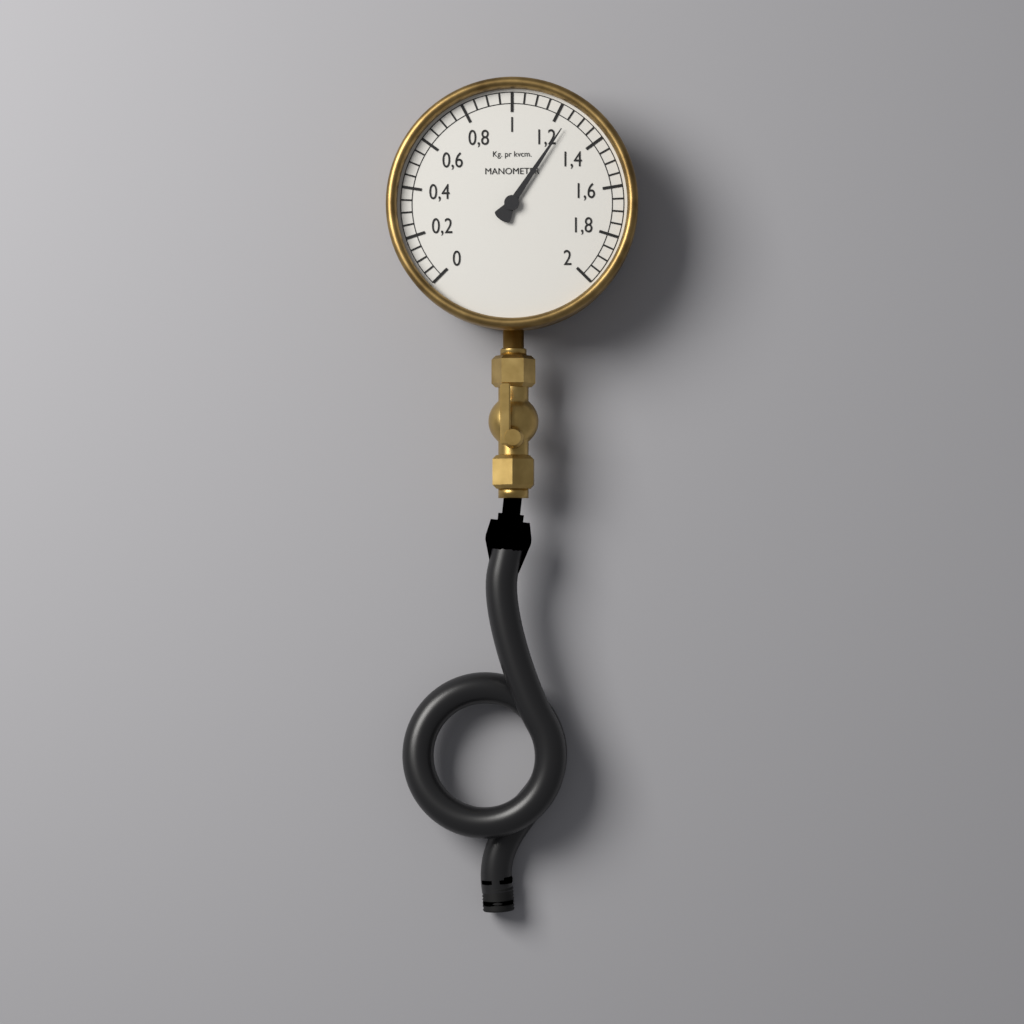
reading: 1.25 kg/cm²
